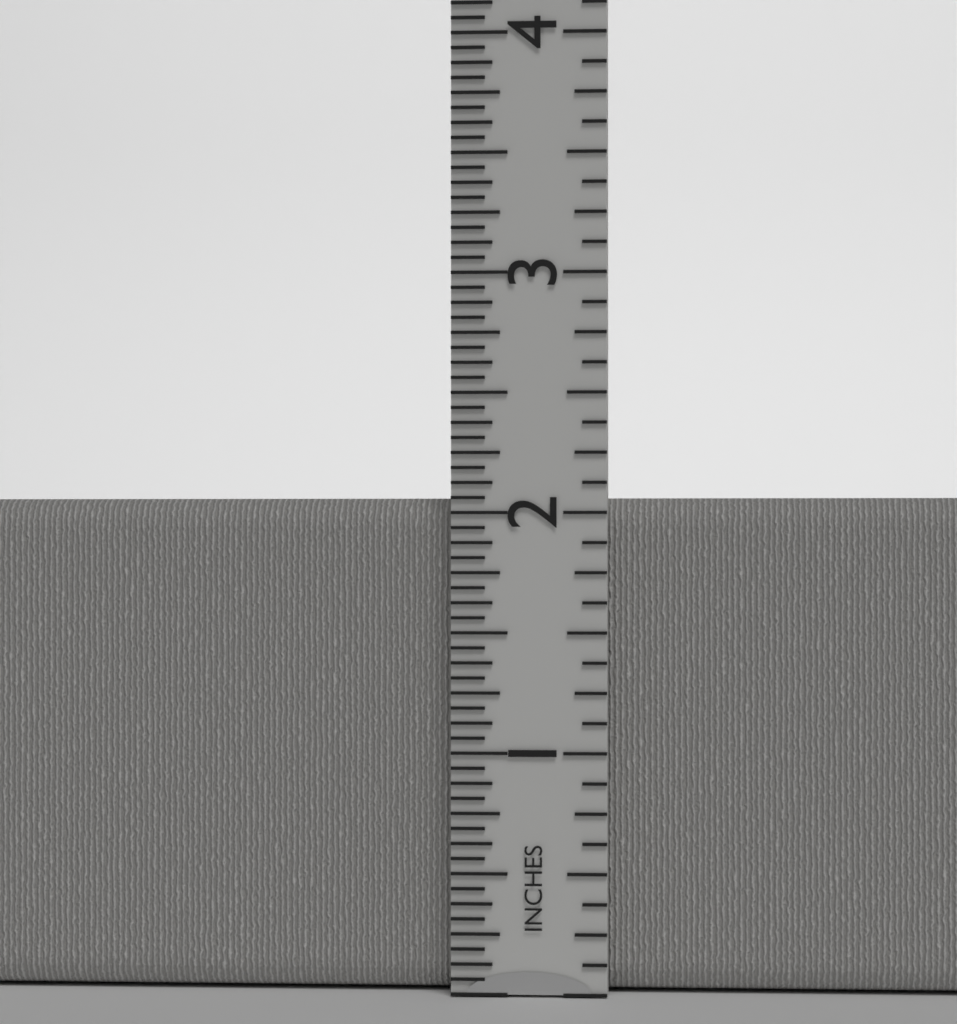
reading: 2.0625 in
